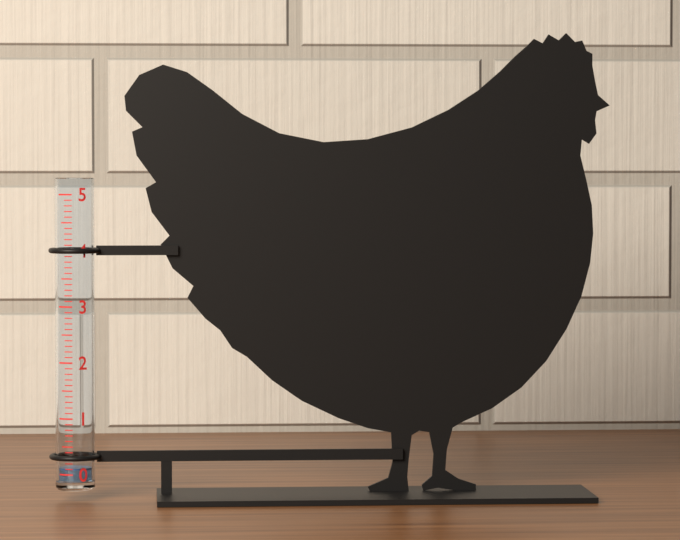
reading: 0.1 (no unit)
